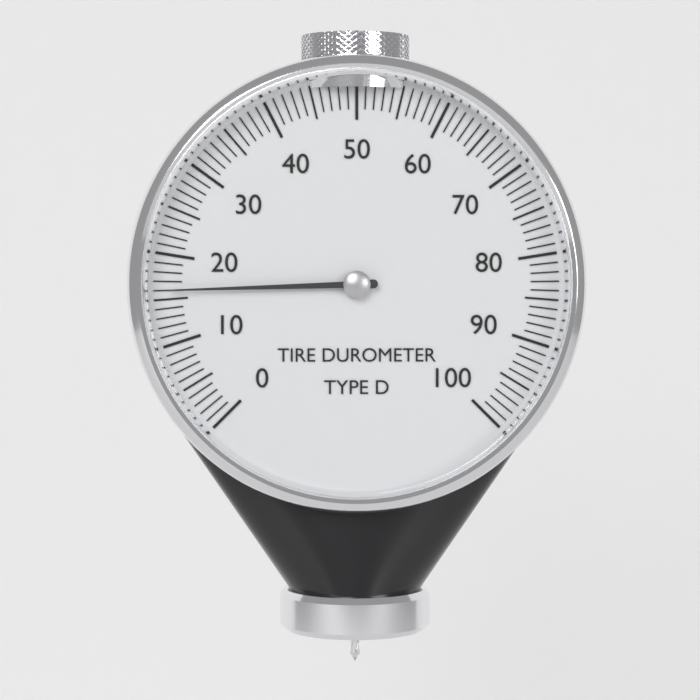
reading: 16 (no unit)
